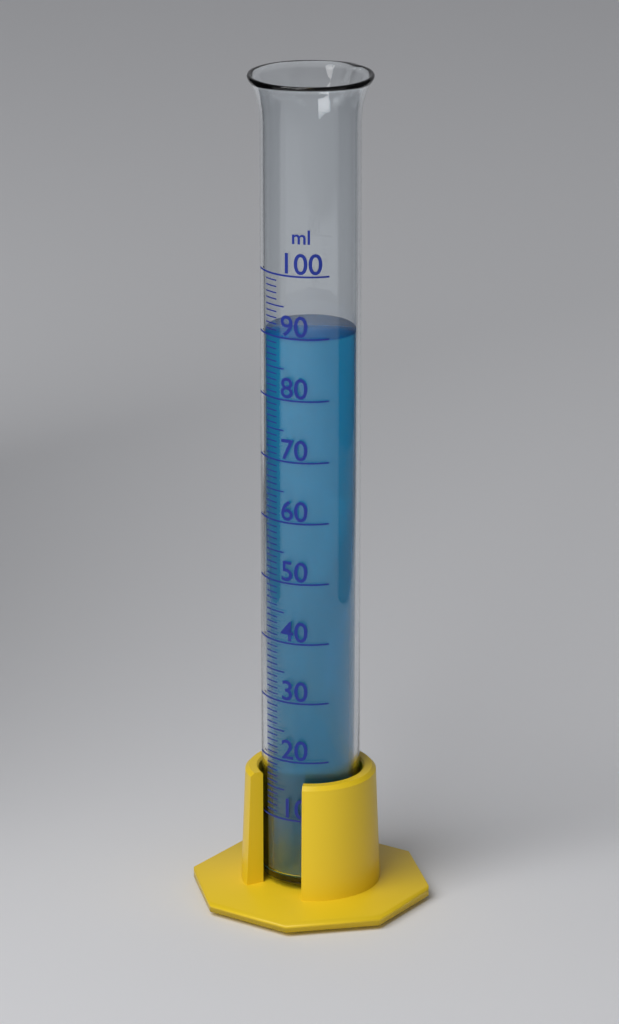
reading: 90 ml
